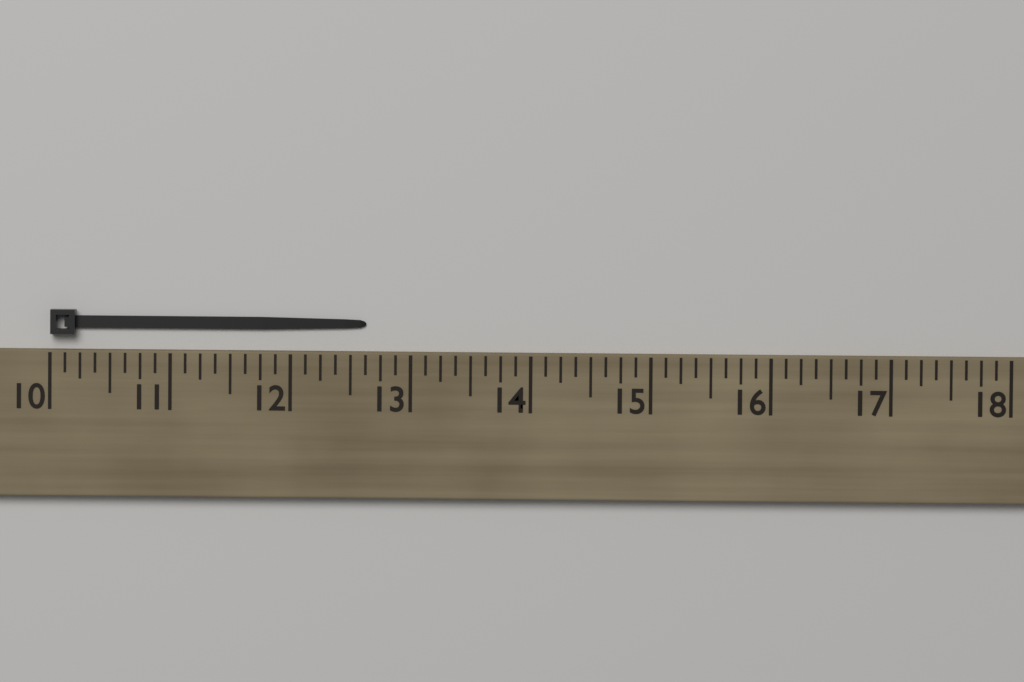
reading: 12.625 (no unit)
